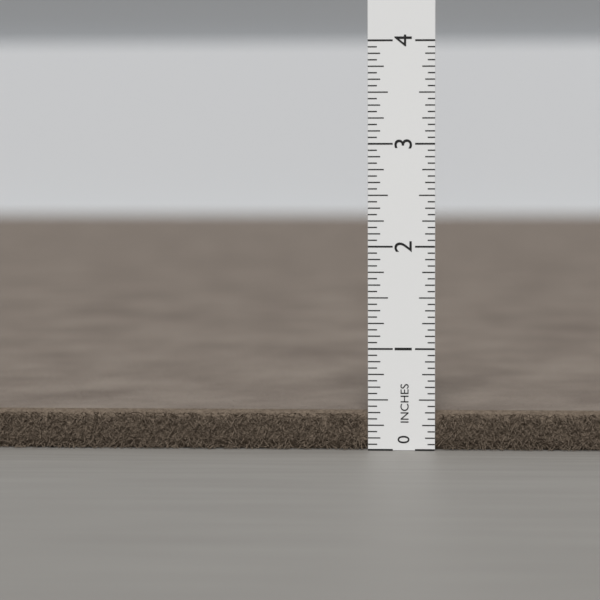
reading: 0.3750 in
